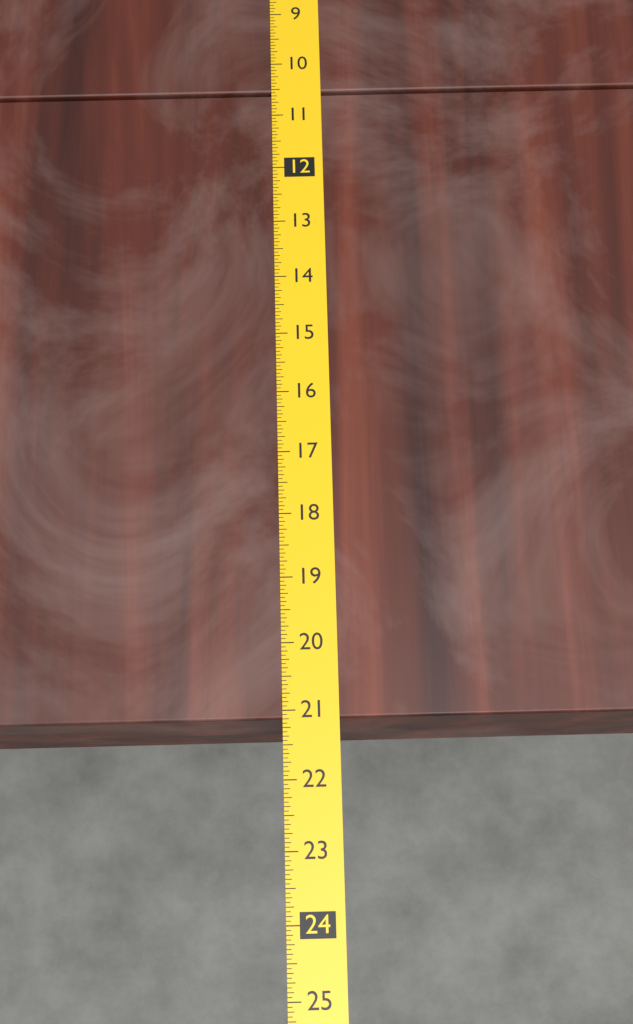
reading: 21.1250 (no unit)
